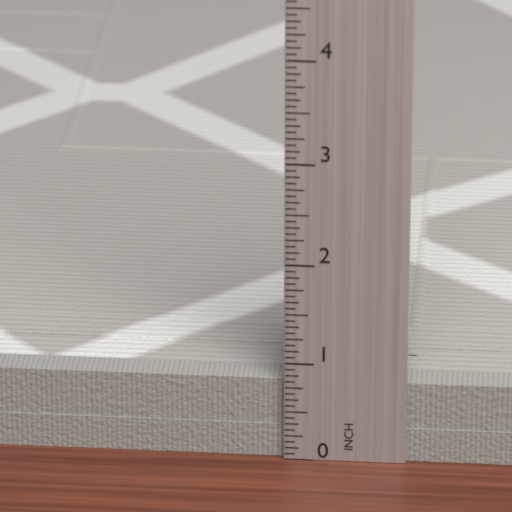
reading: 0.8125 in
